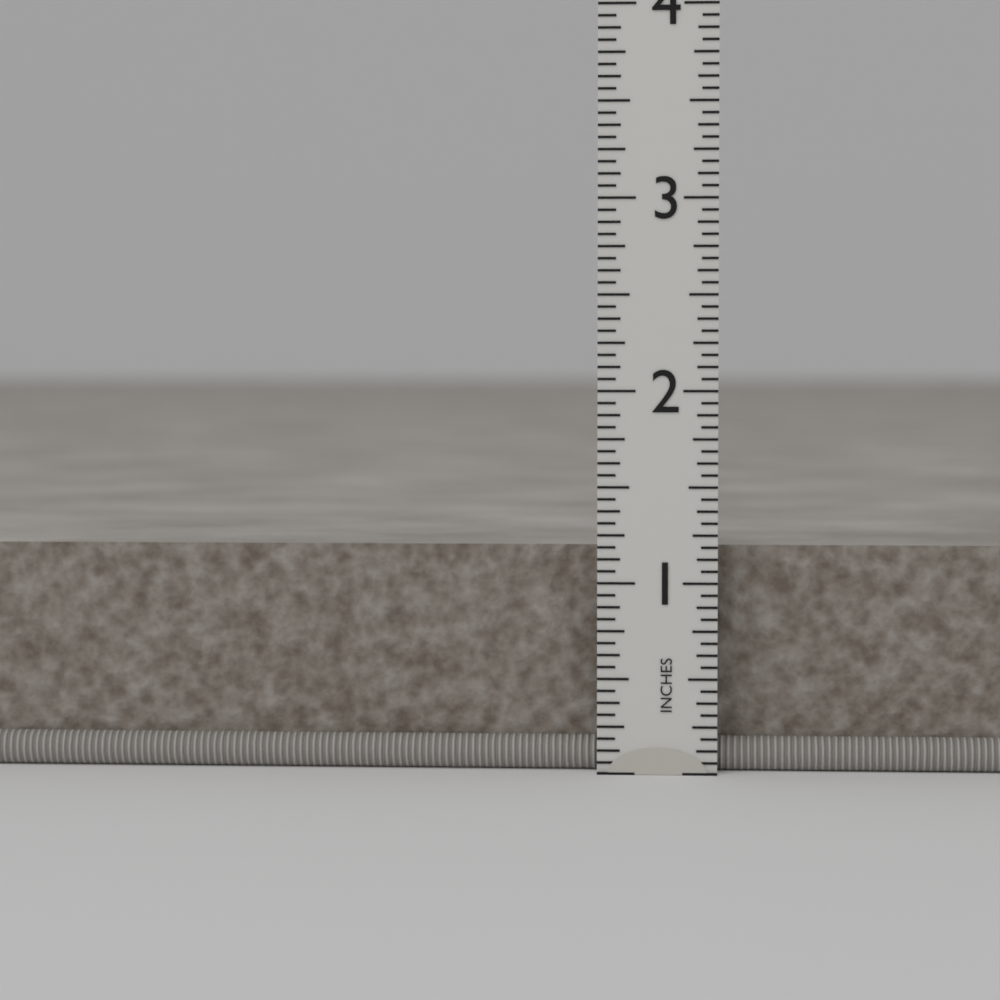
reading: 1.1875 in
